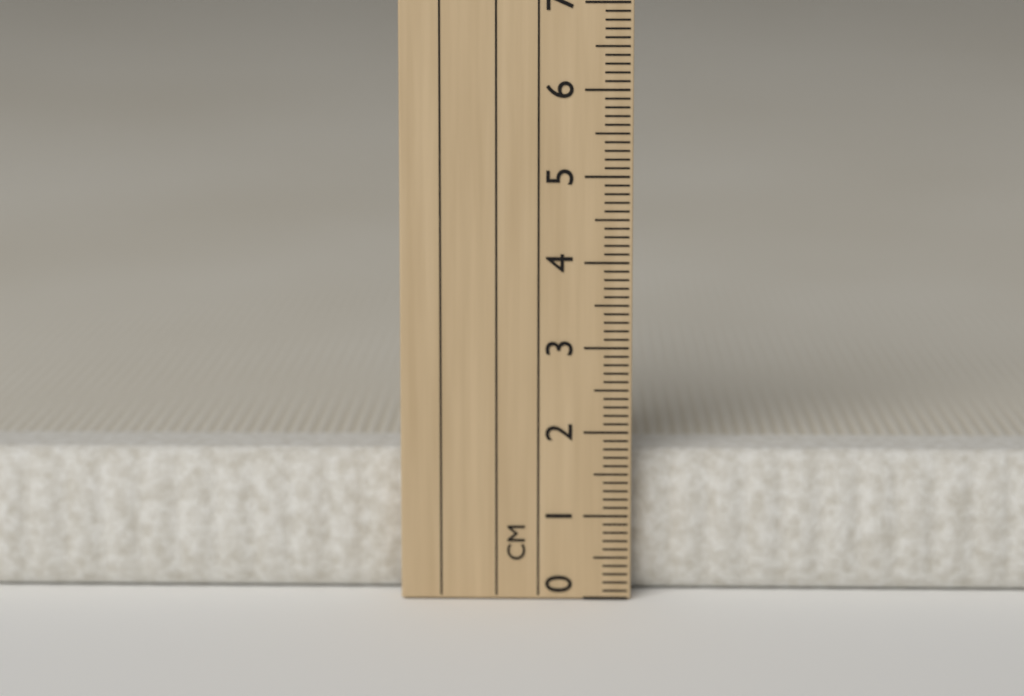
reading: 1.7 cm
